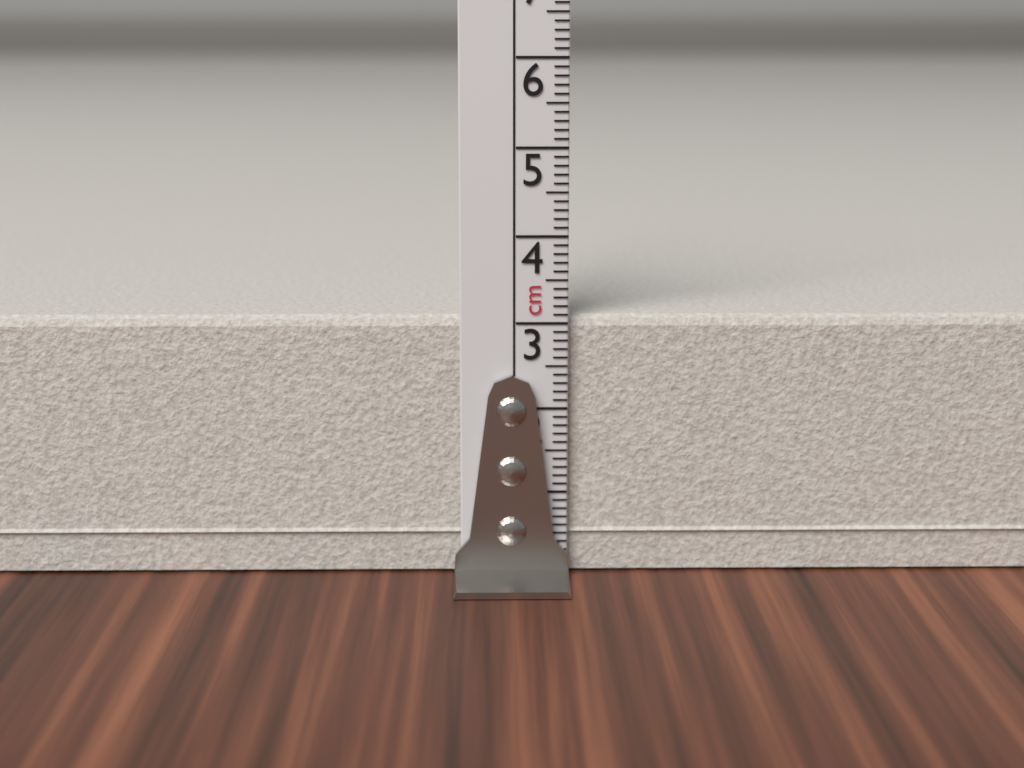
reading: 3.1 cm
